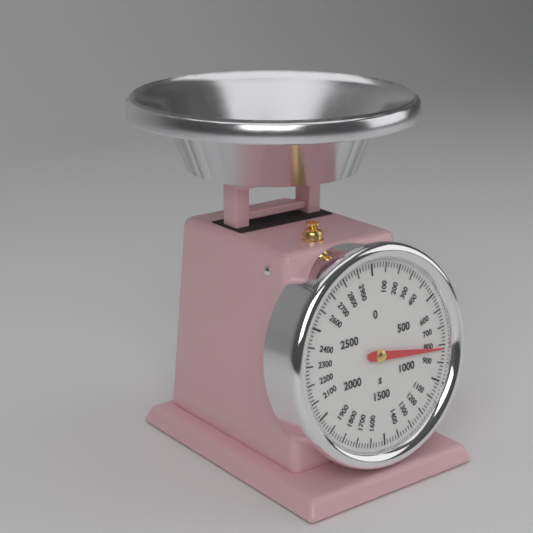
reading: 820 g
